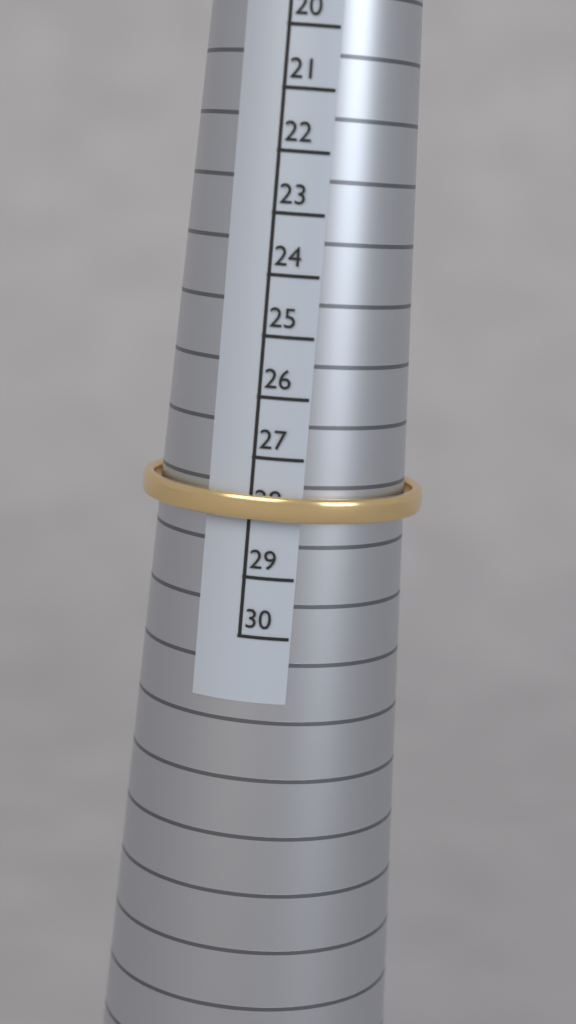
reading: 28 (no unit)
